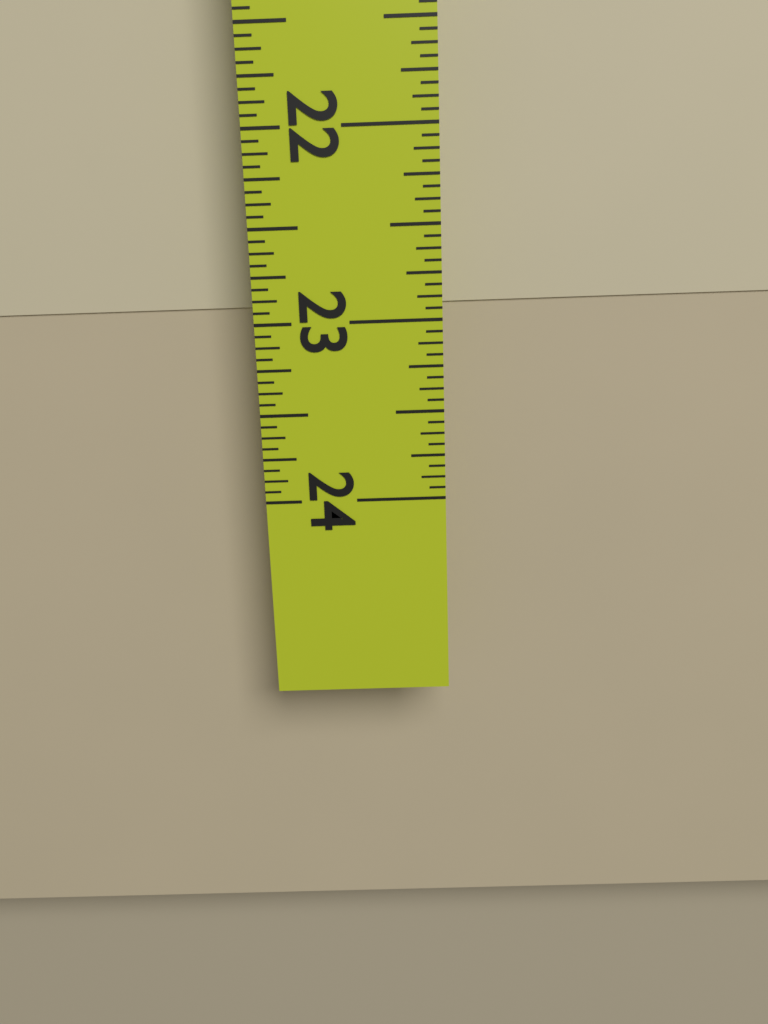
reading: 22.9375 in
